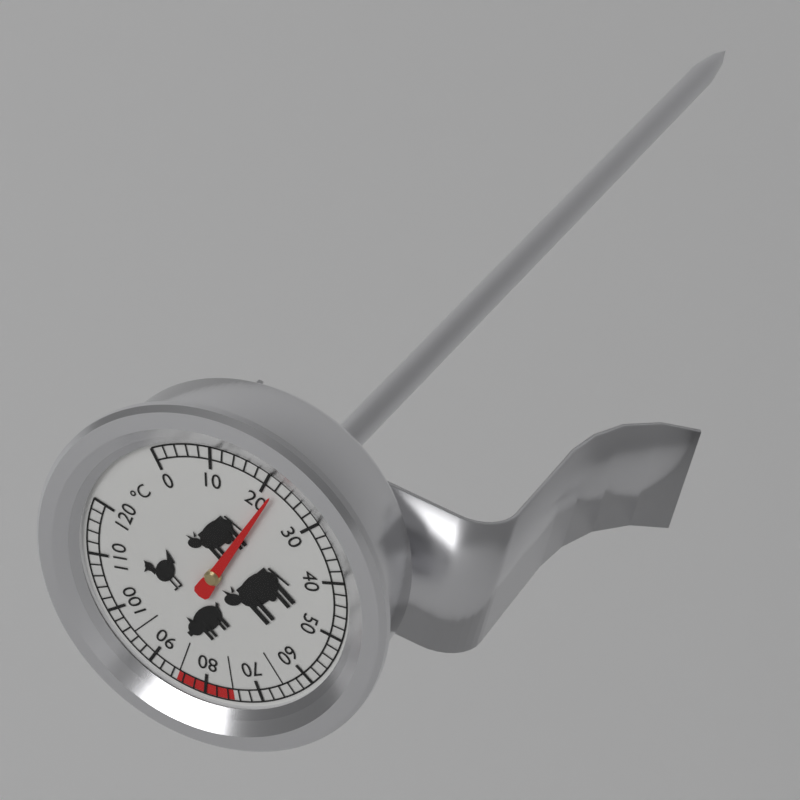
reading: 22 °C
